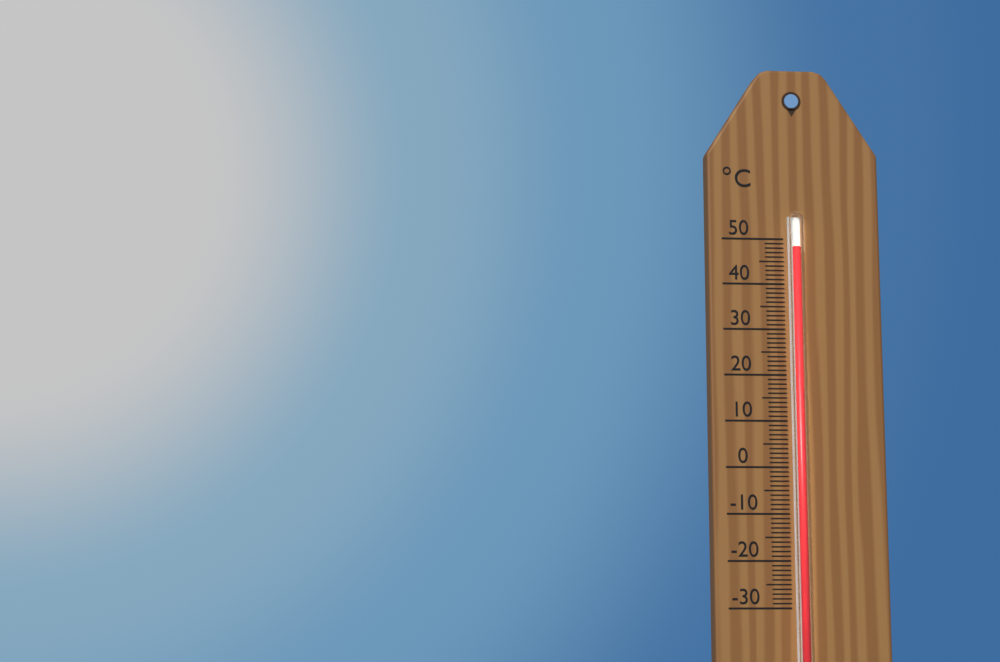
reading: 48 °C
